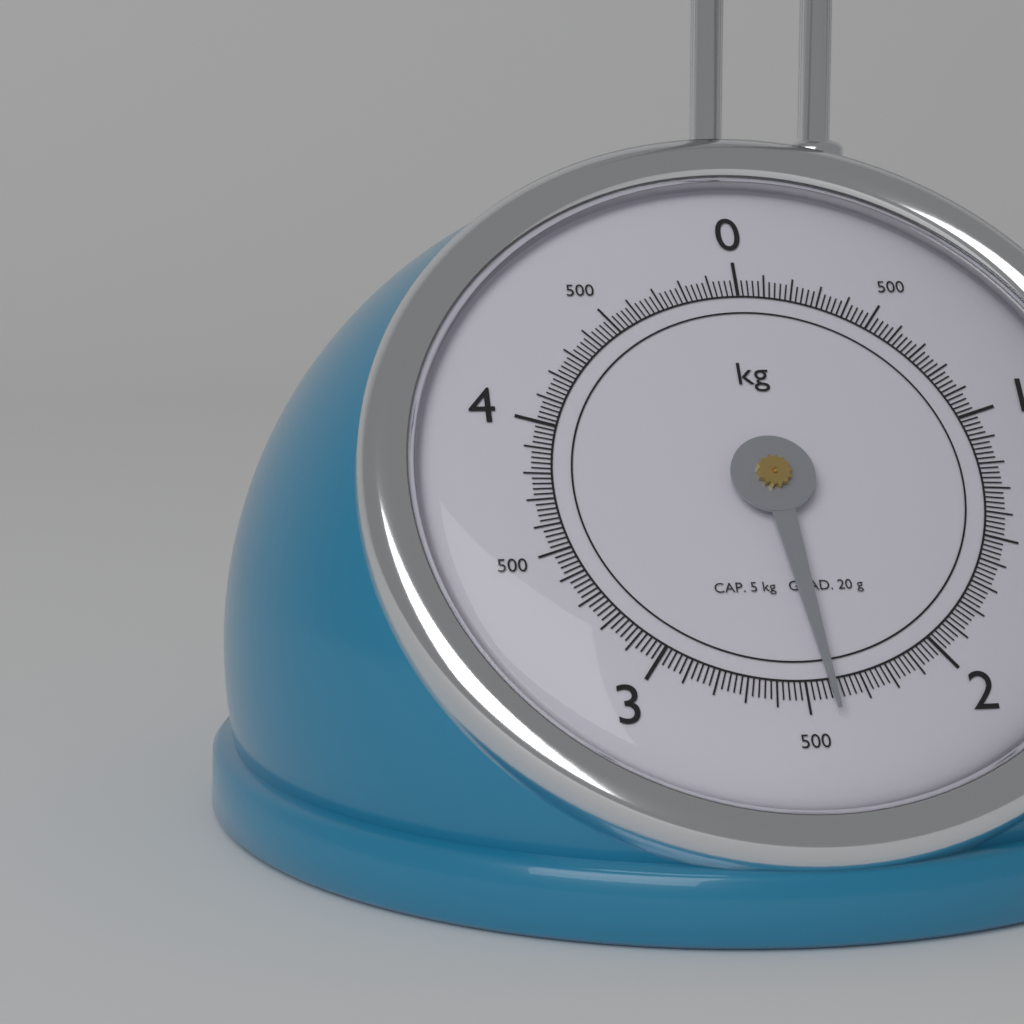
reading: 2.42 kg
